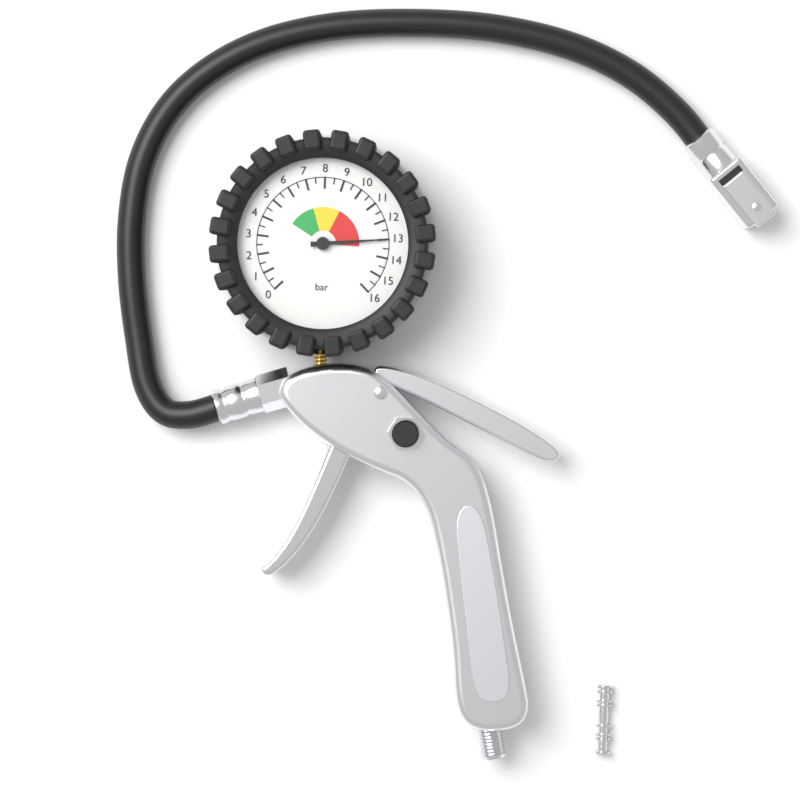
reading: 13.0 bar
